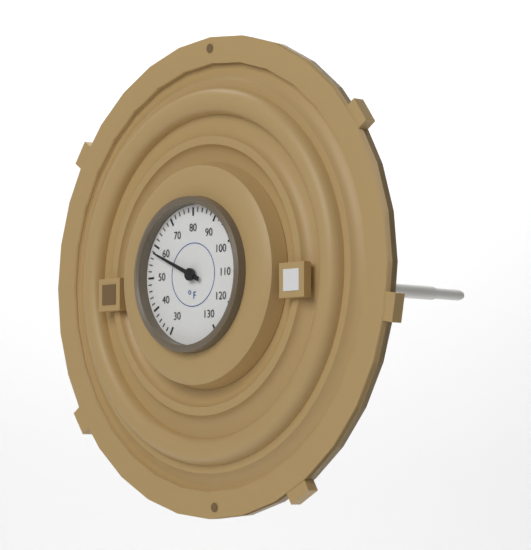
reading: 58 °F
